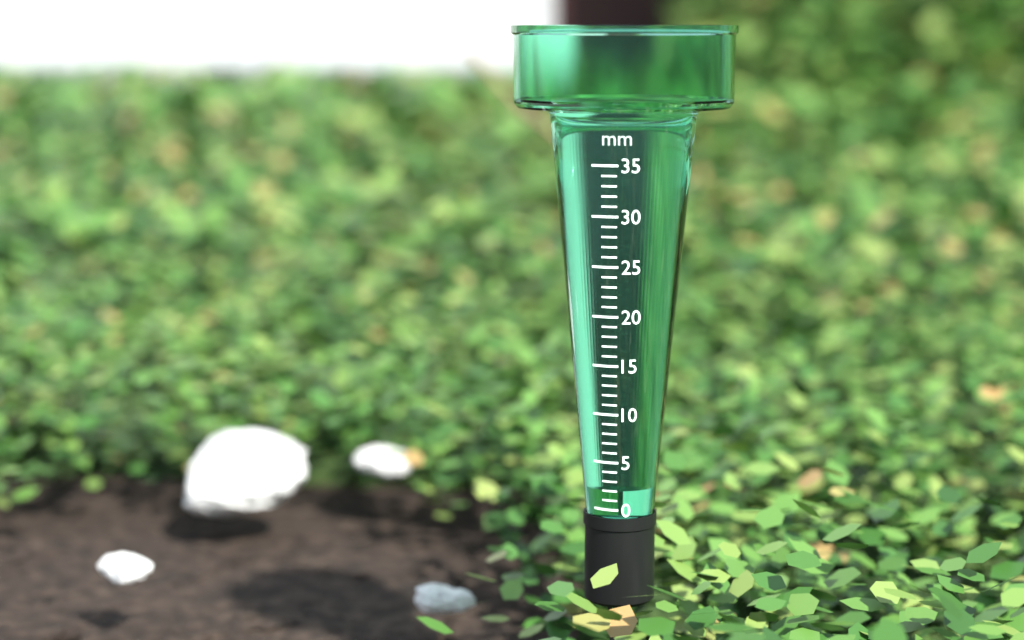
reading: 2 mm
